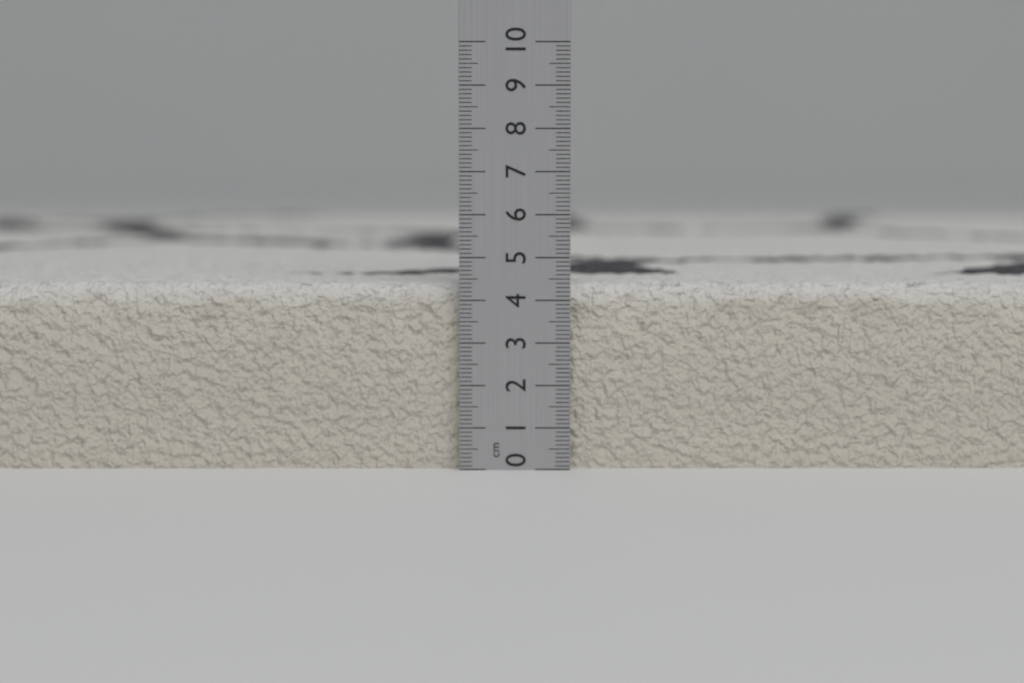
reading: 4.4 cm
